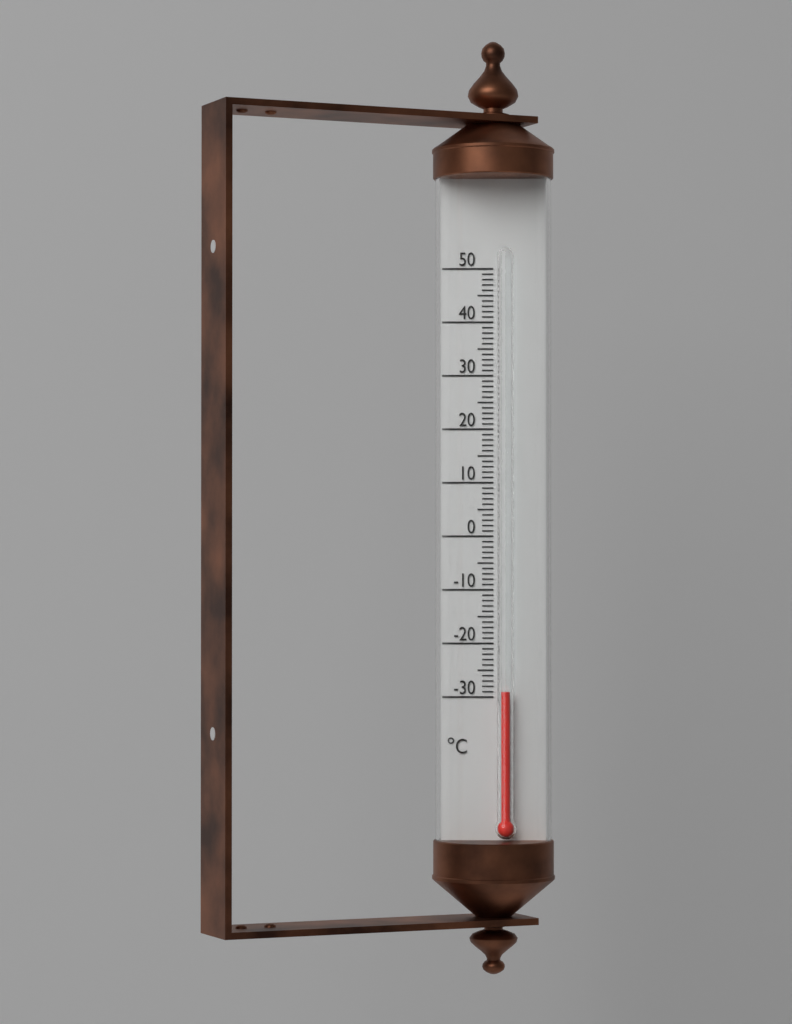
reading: -29 °C
